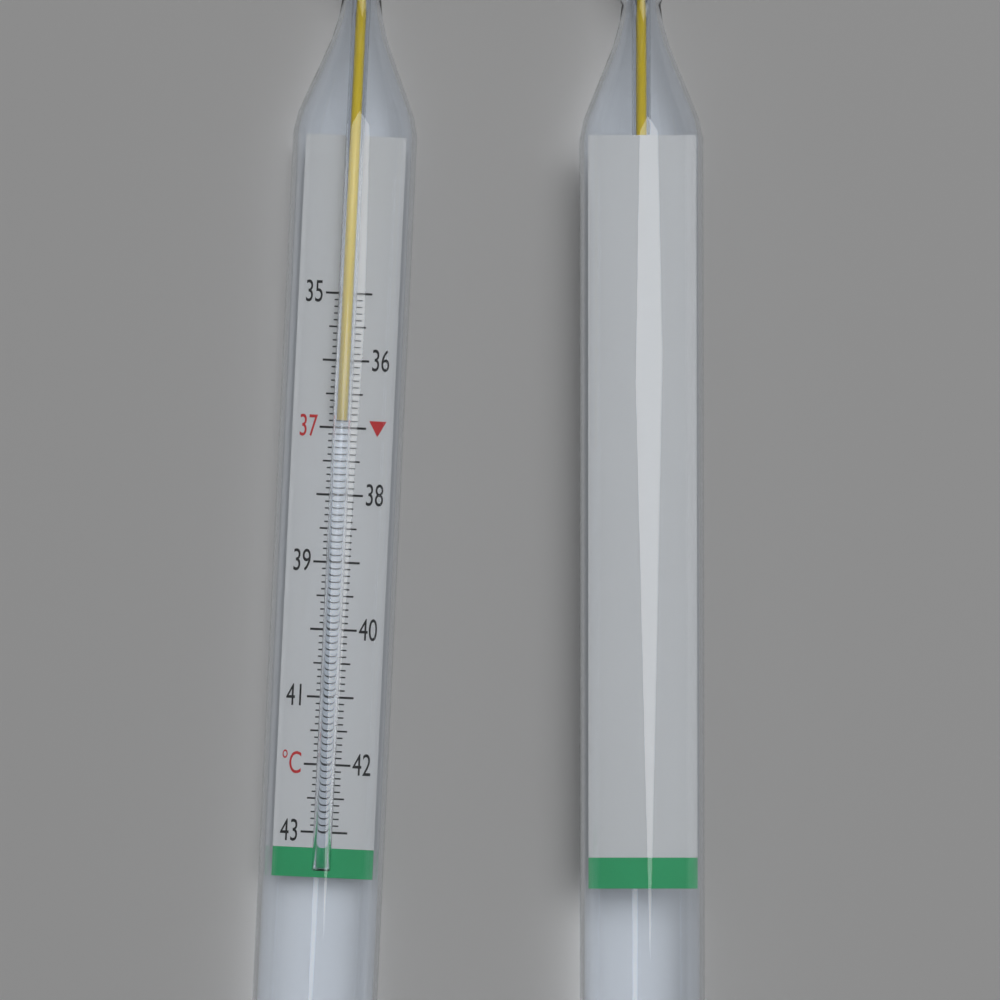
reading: 36.9 °C
